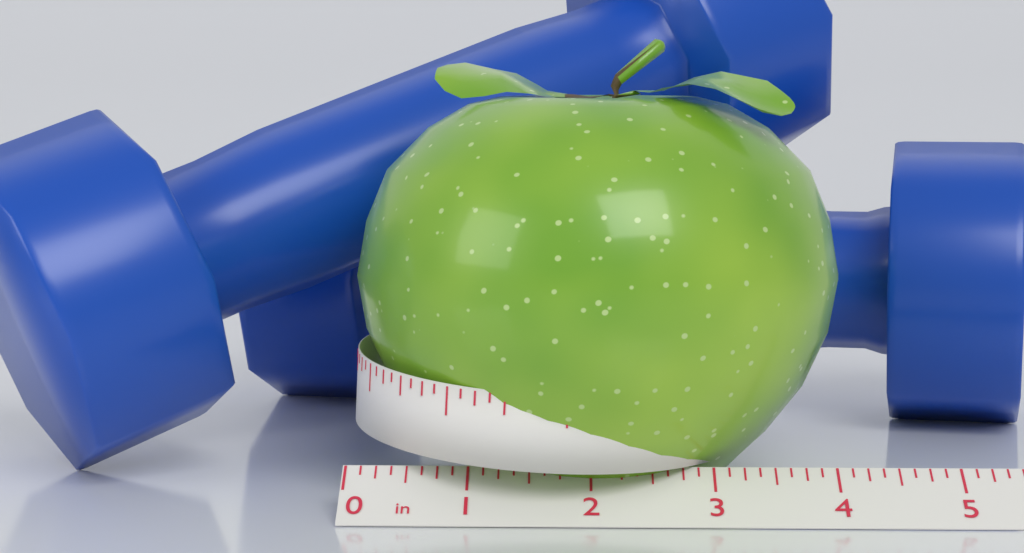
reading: 4.125 in
